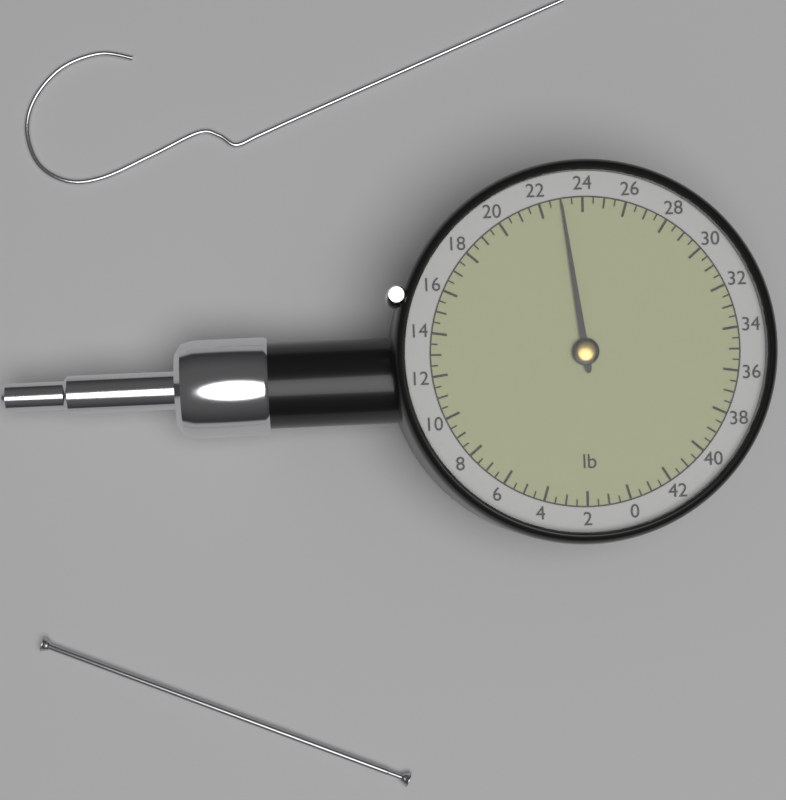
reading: 23.0 lb
